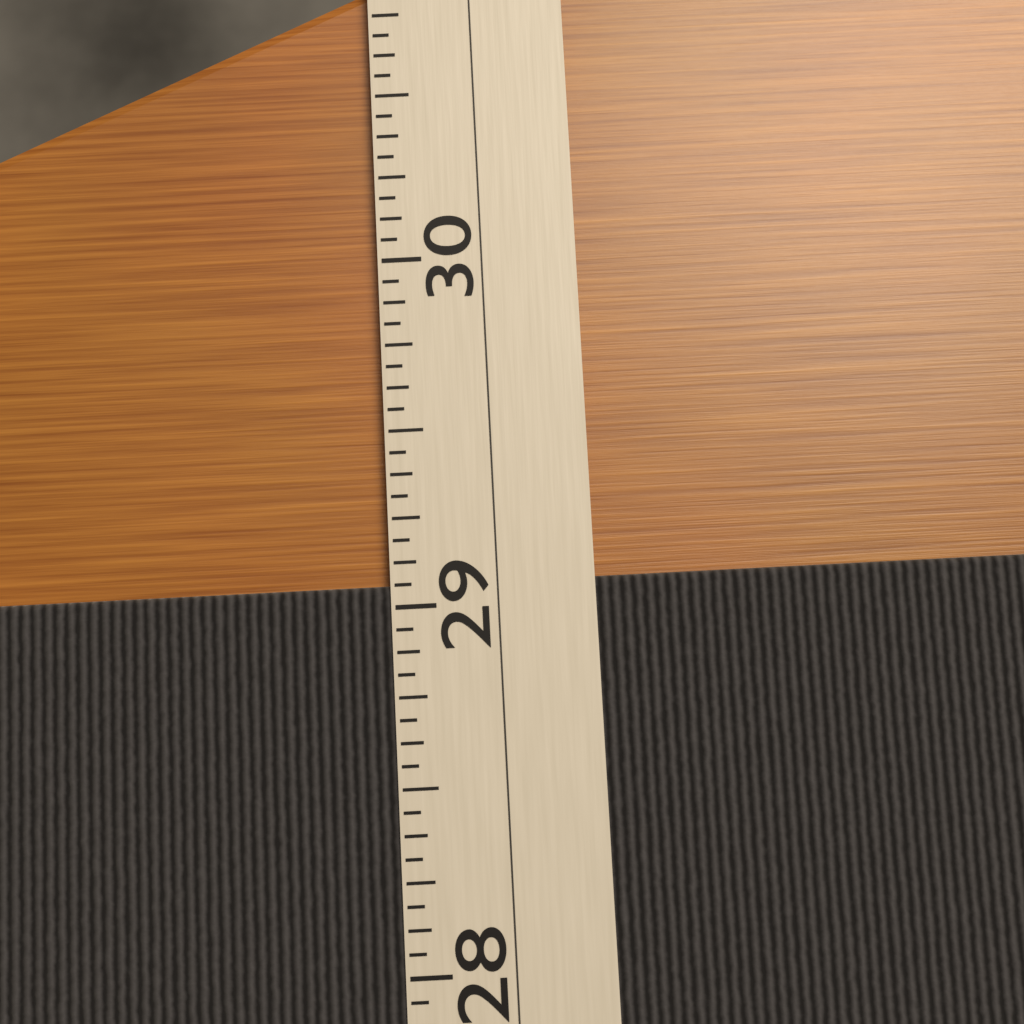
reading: 29.0625 (no unit)
